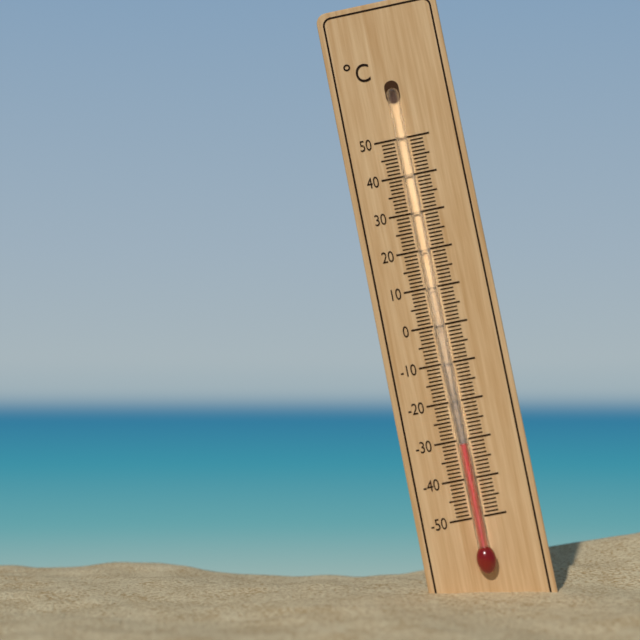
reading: -31 °C
